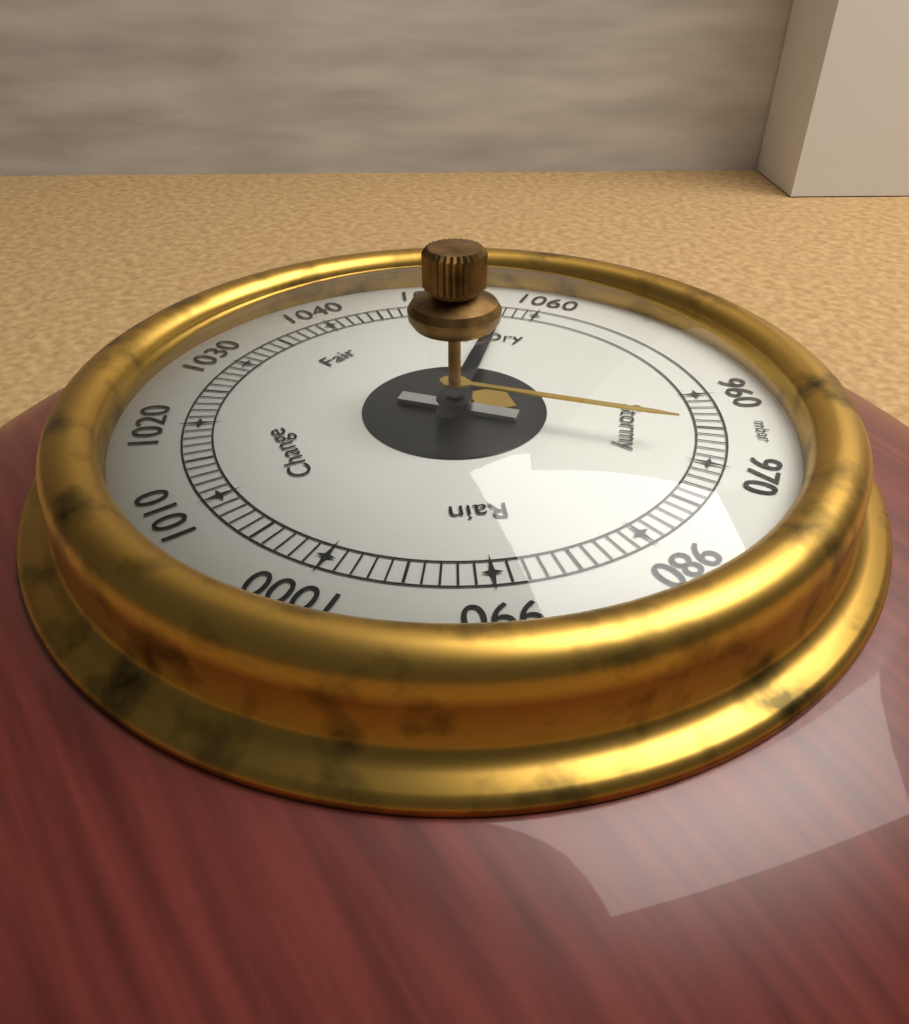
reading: 1057 mbar
